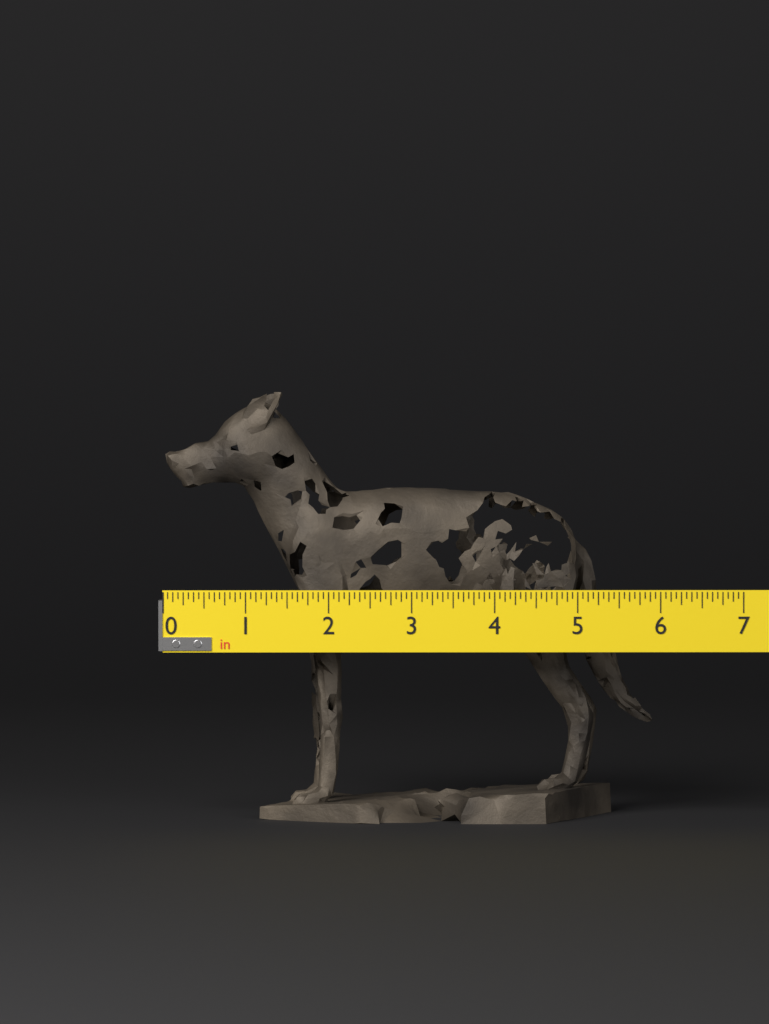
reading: 5.9375 in
